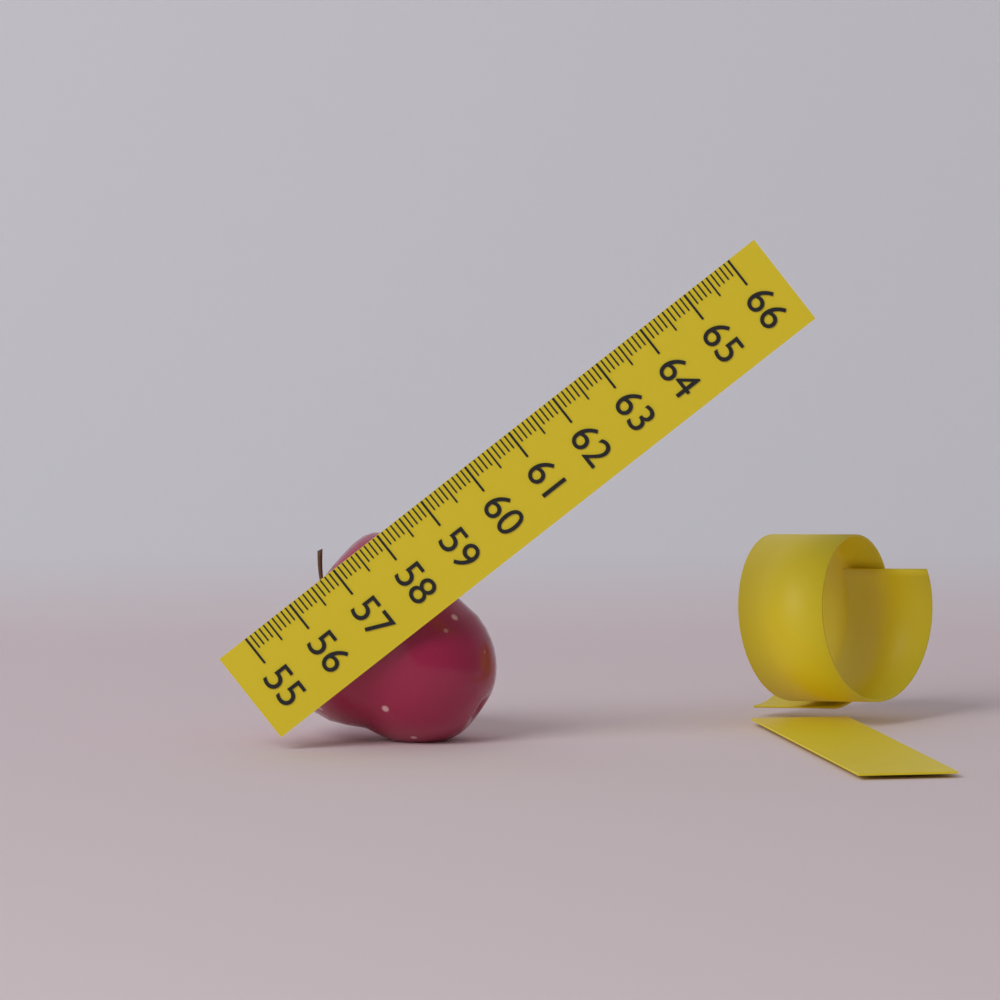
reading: 58.5 (no unit)
